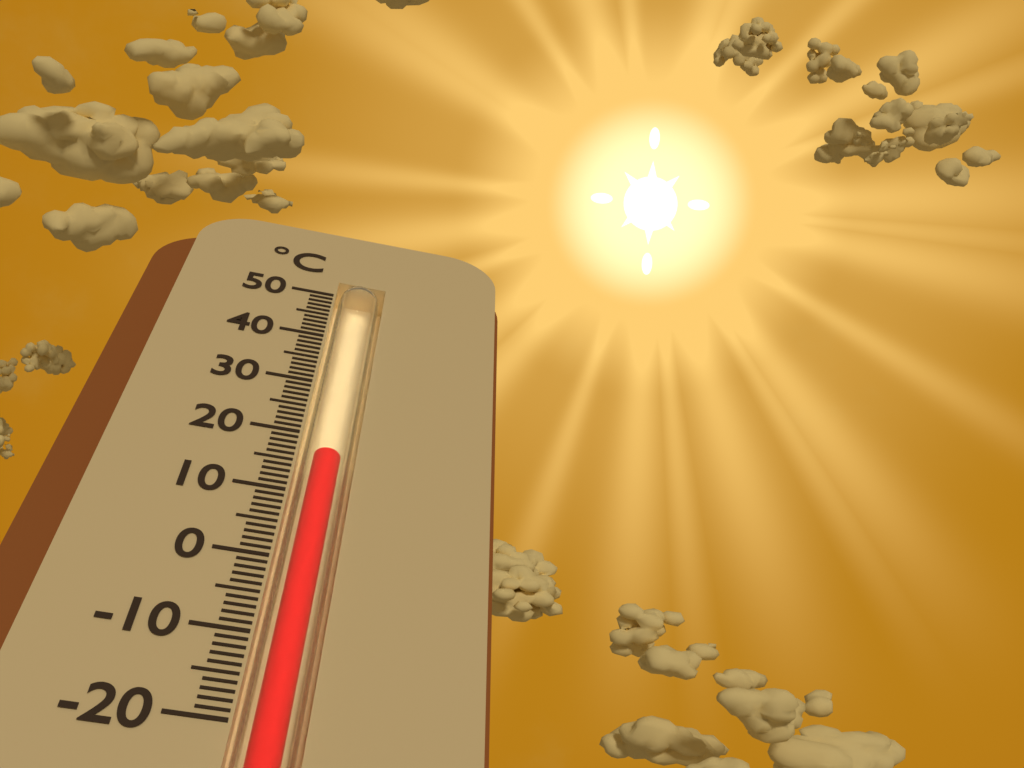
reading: 17 °C
